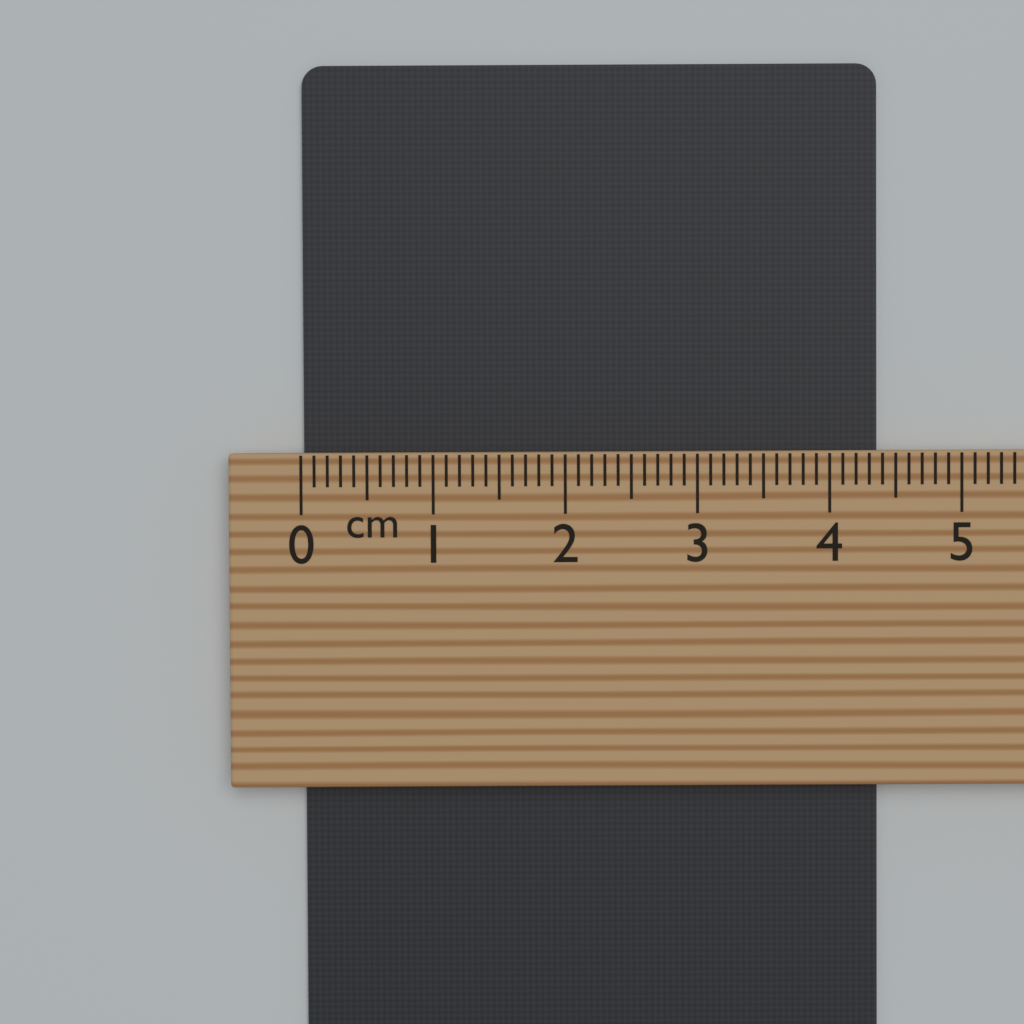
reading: 4.4 cm
